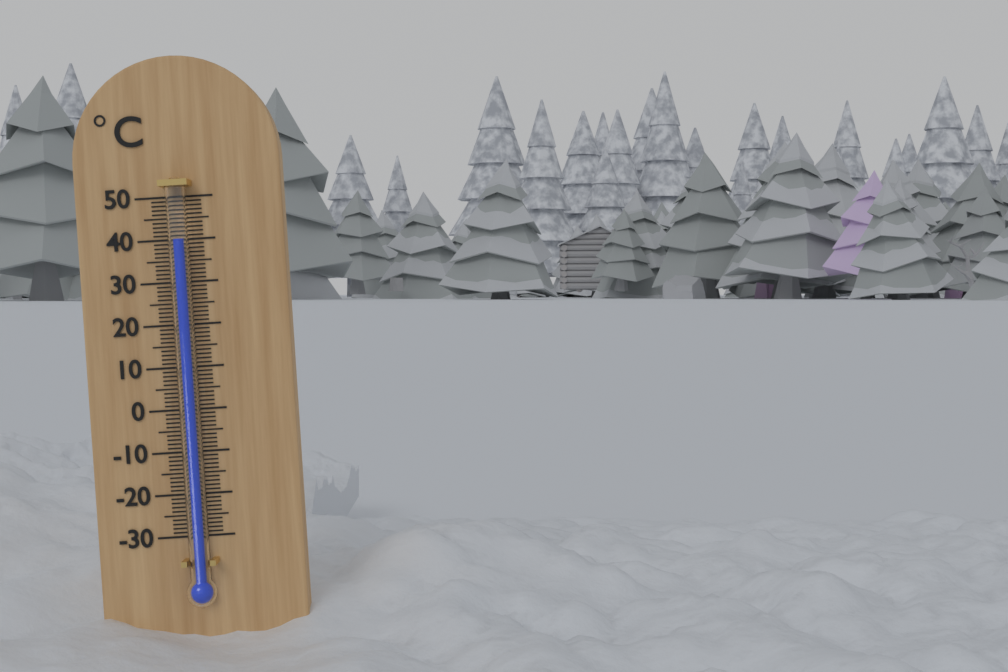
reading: 40 °C
